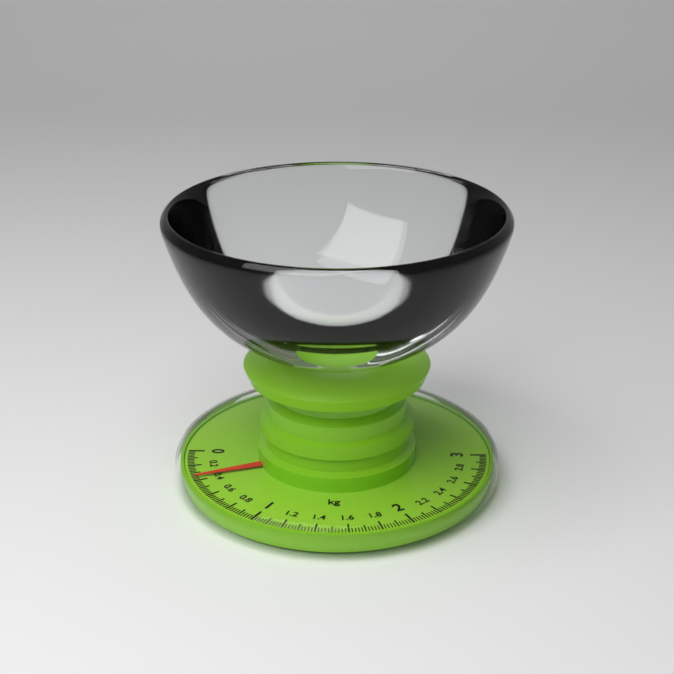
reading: 0.36 kg
